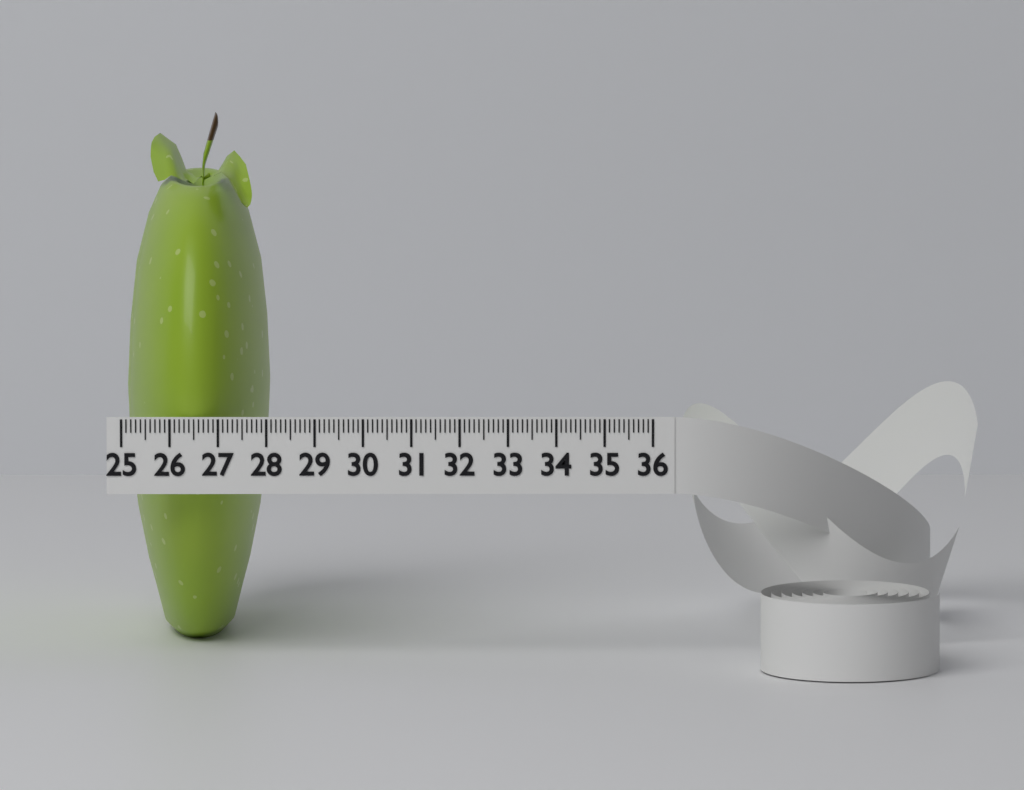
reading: 28.0 (no unit)
